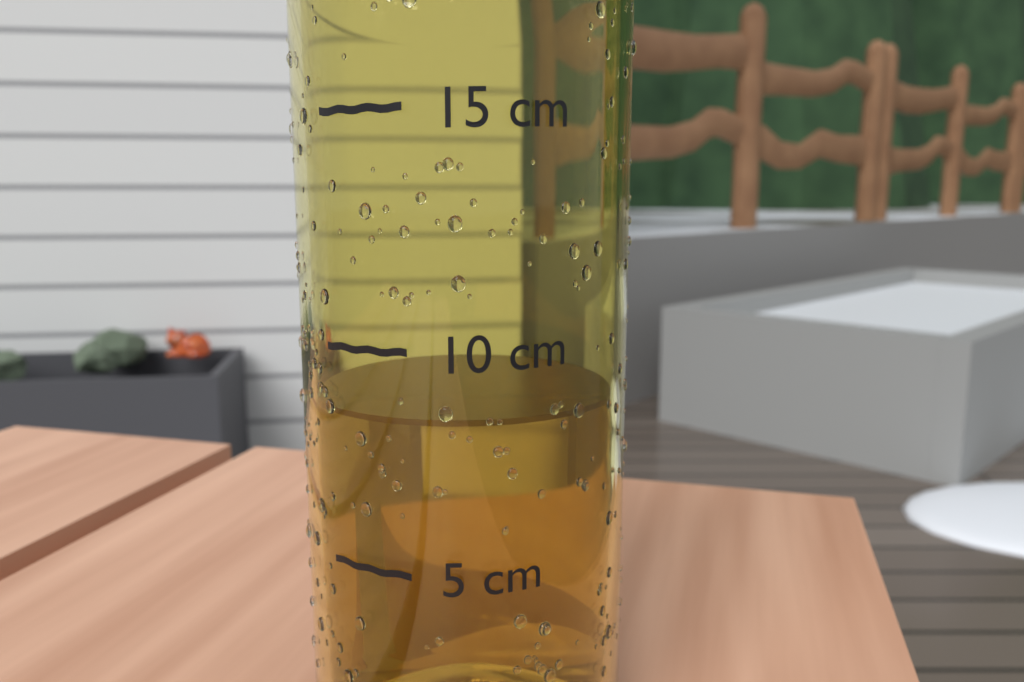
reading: 8.5 cm
